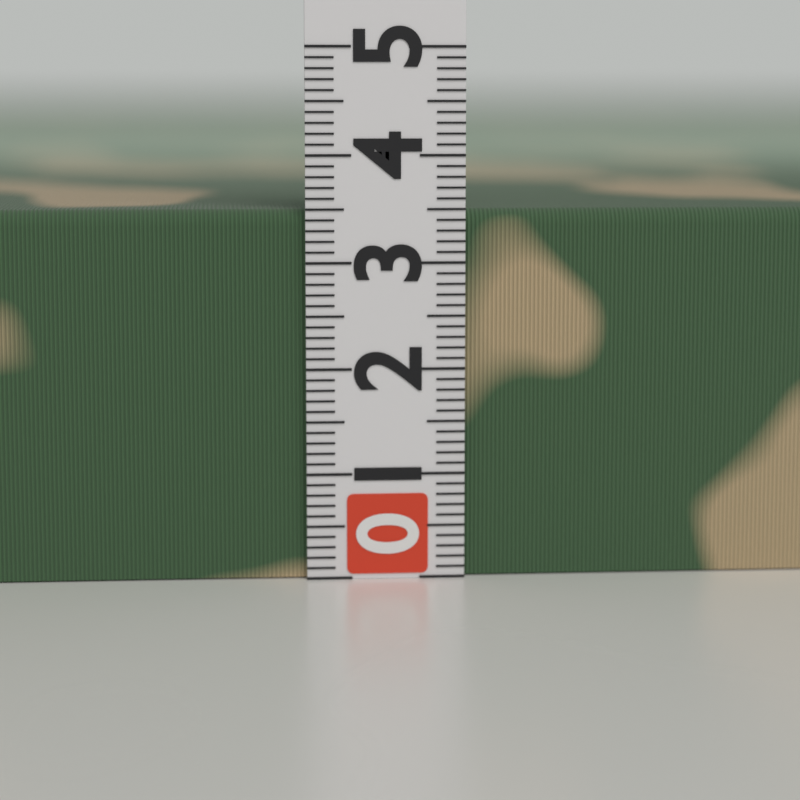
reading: 3.5 (no unit)
